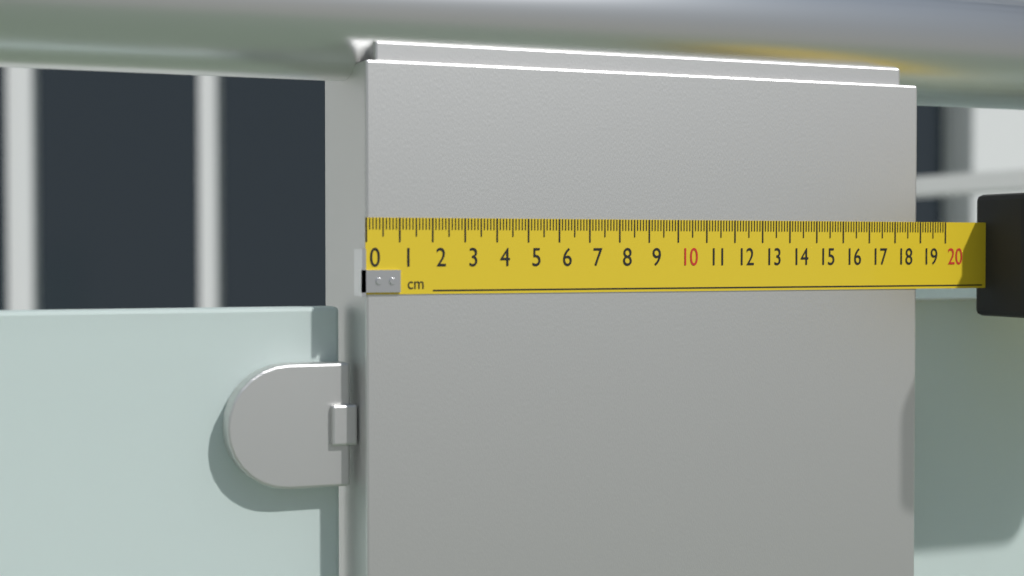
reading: 18.9 cm
